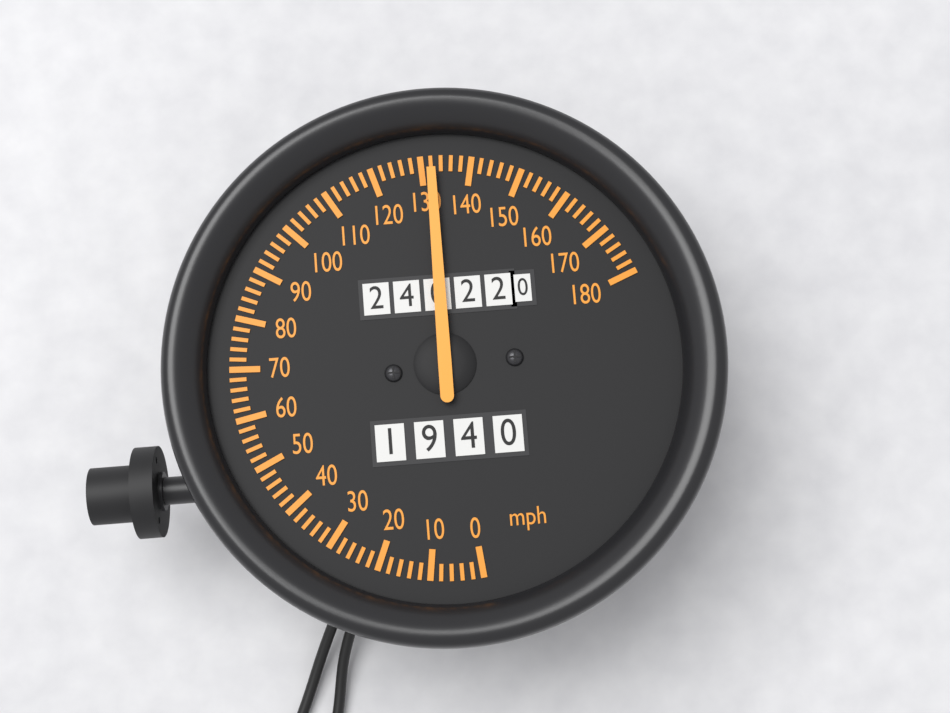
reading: 132 mph
